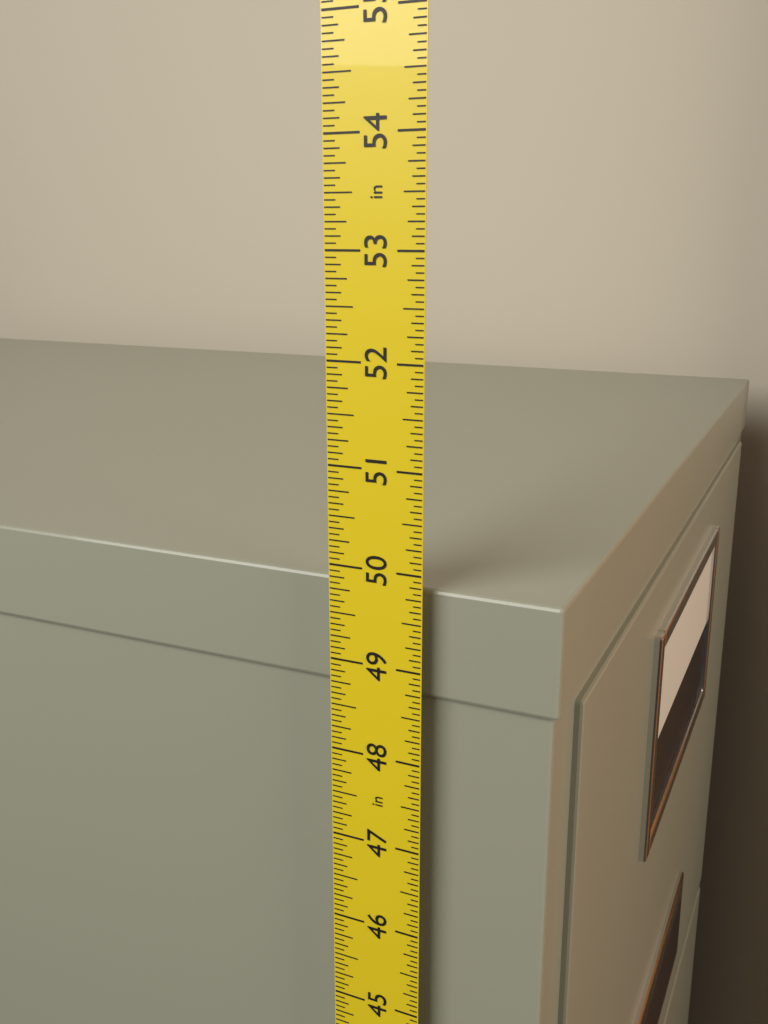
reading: 49.8125 in
